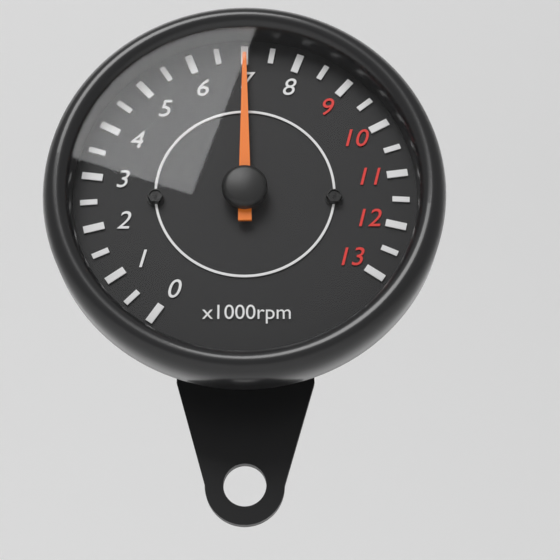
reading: 7000 rpm
